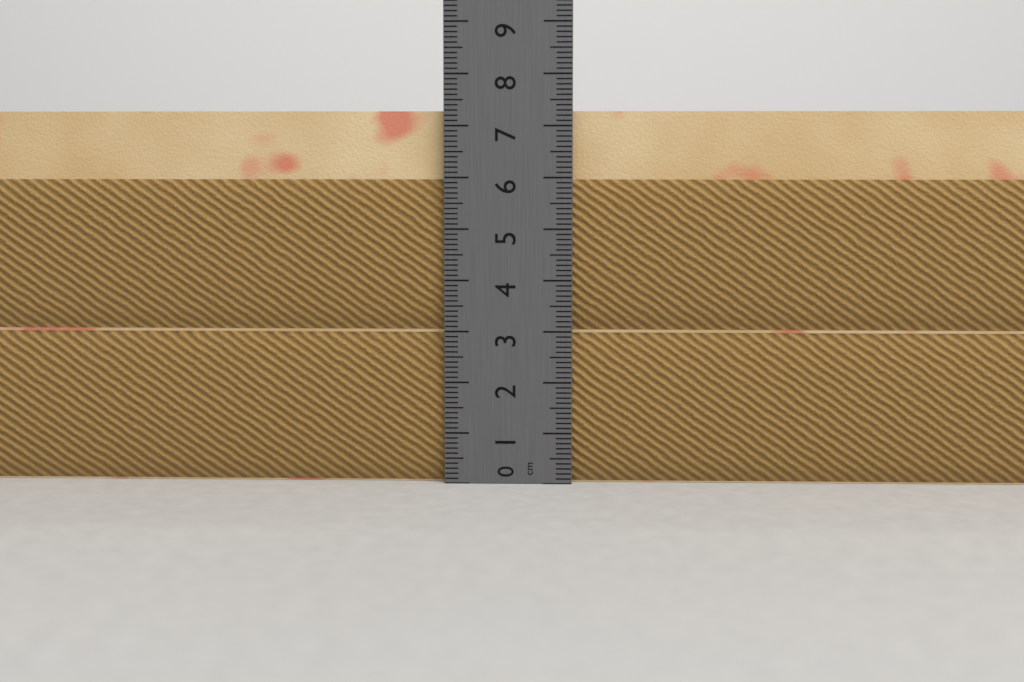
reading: 7.3 cm
